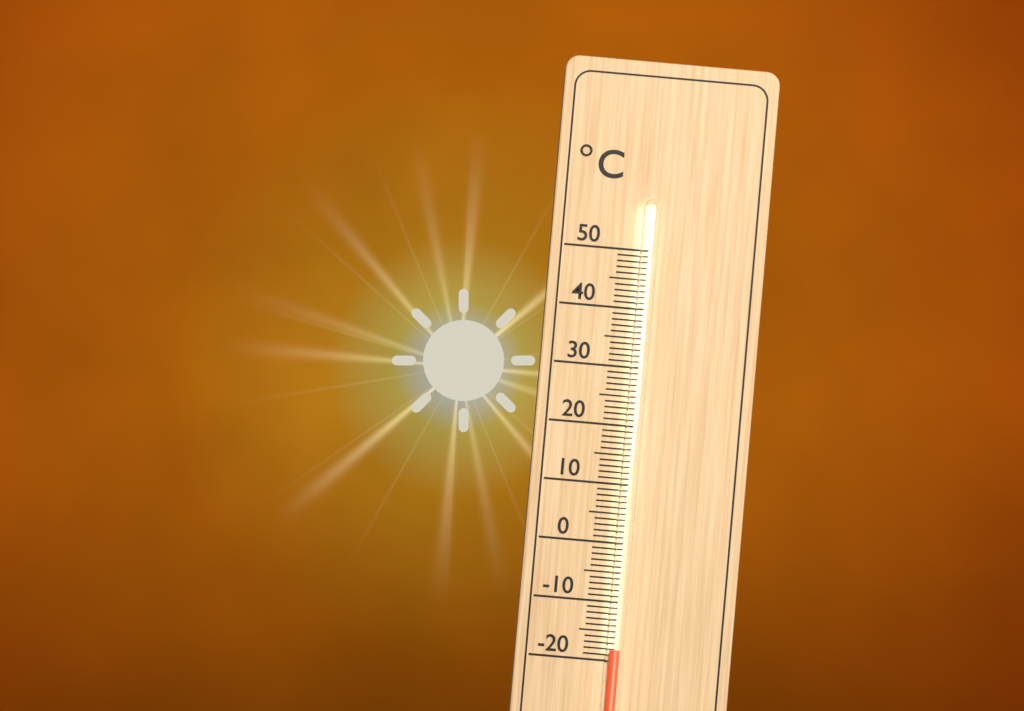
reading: -18 °C
